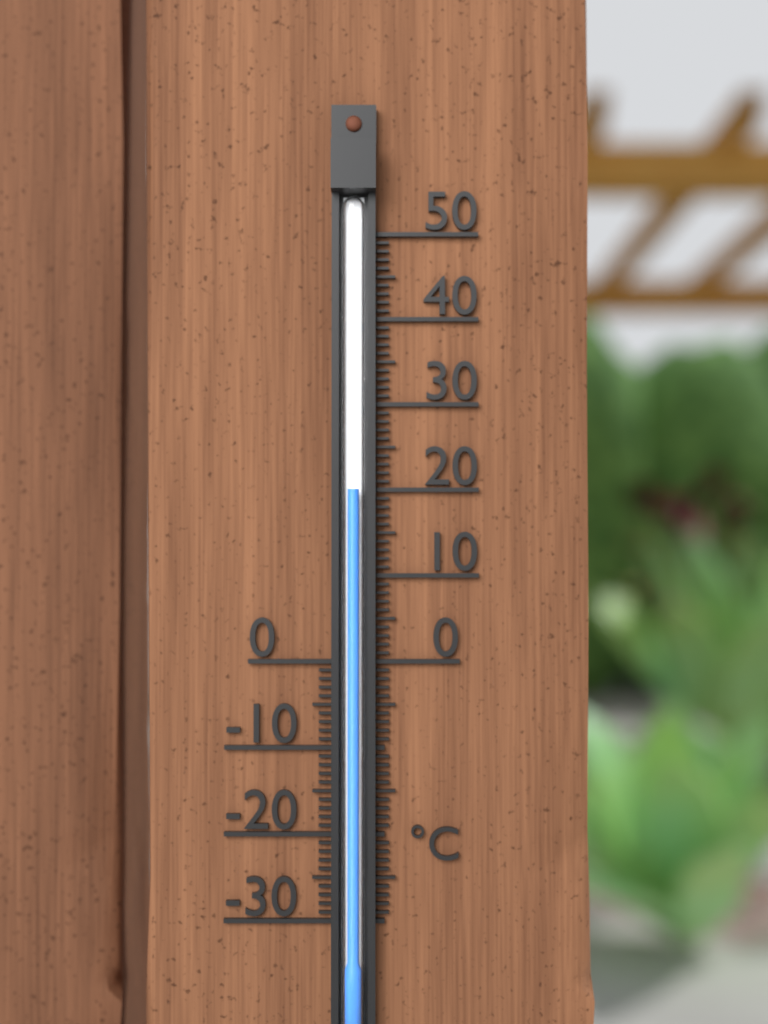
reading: 20 °C
